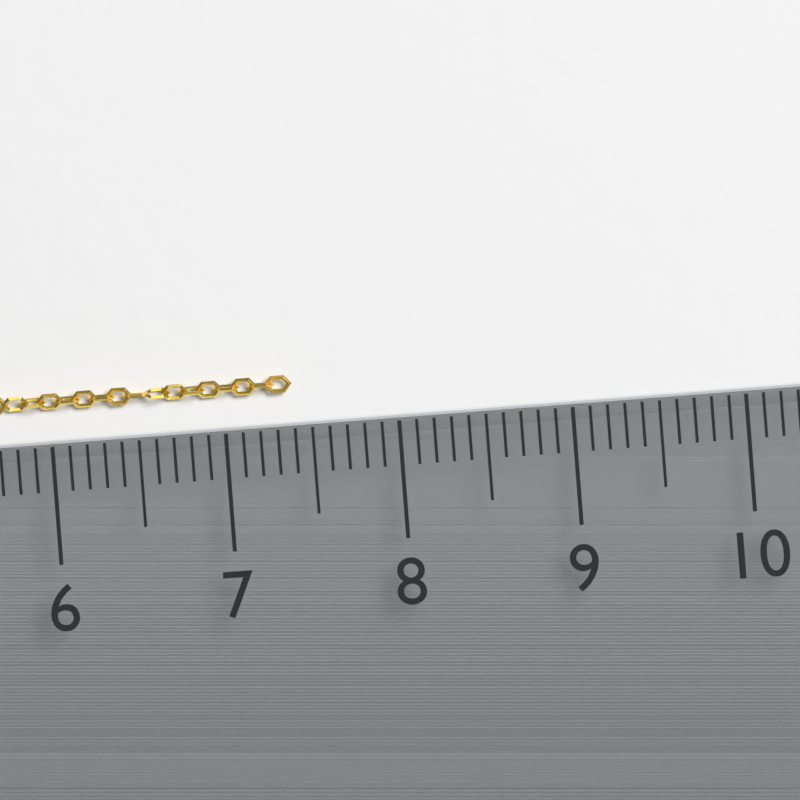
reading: 7.4 (no unit)
